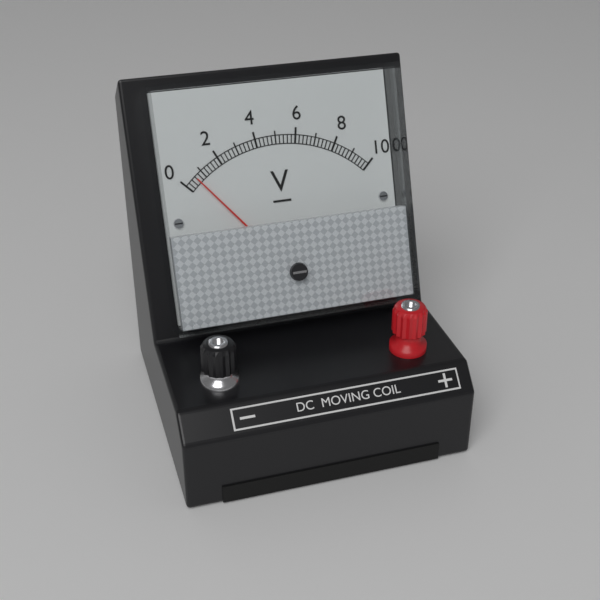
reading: 0.6 V
